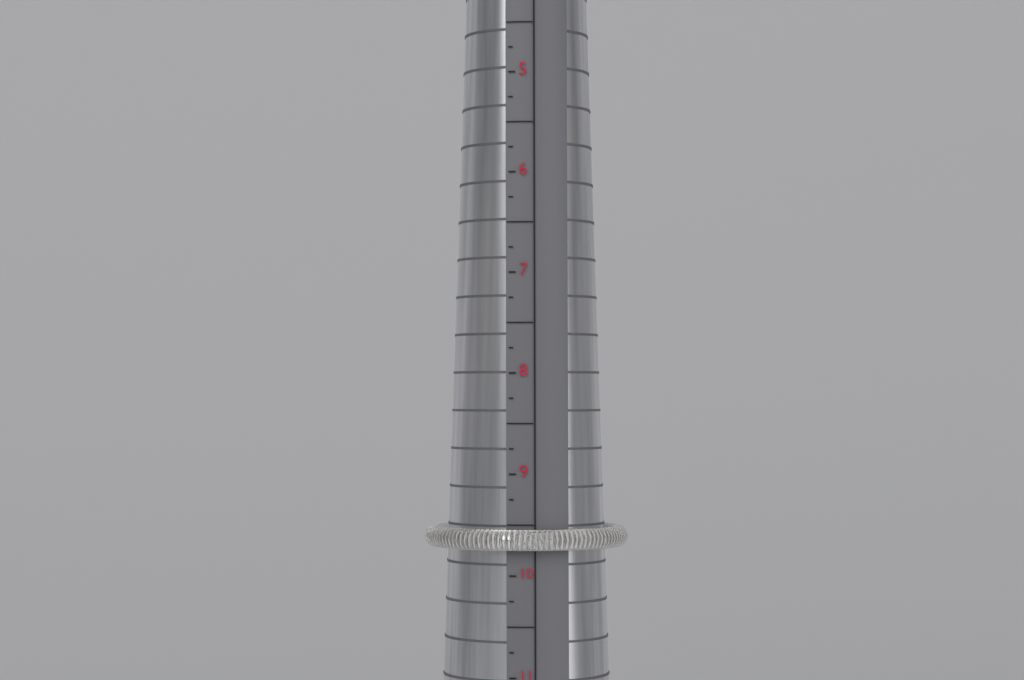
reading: 9.75 (no unit)
